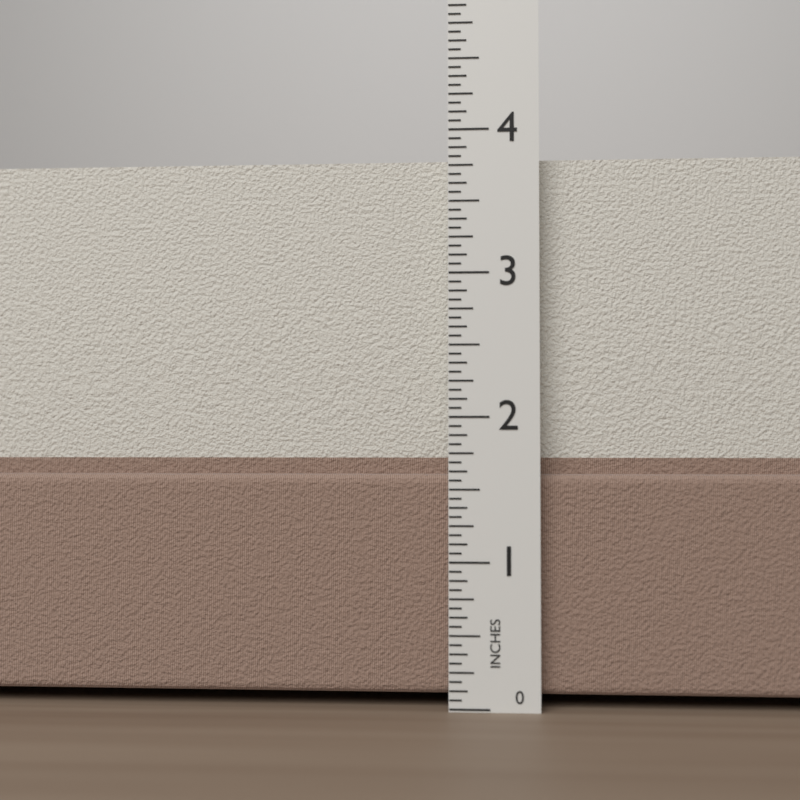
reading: 3.8125 in
